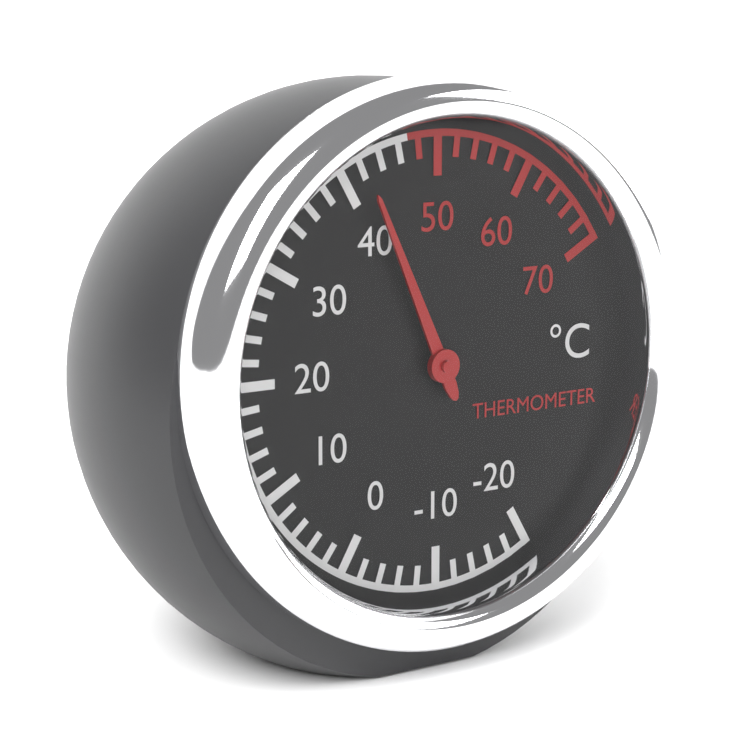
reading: 42 °C
